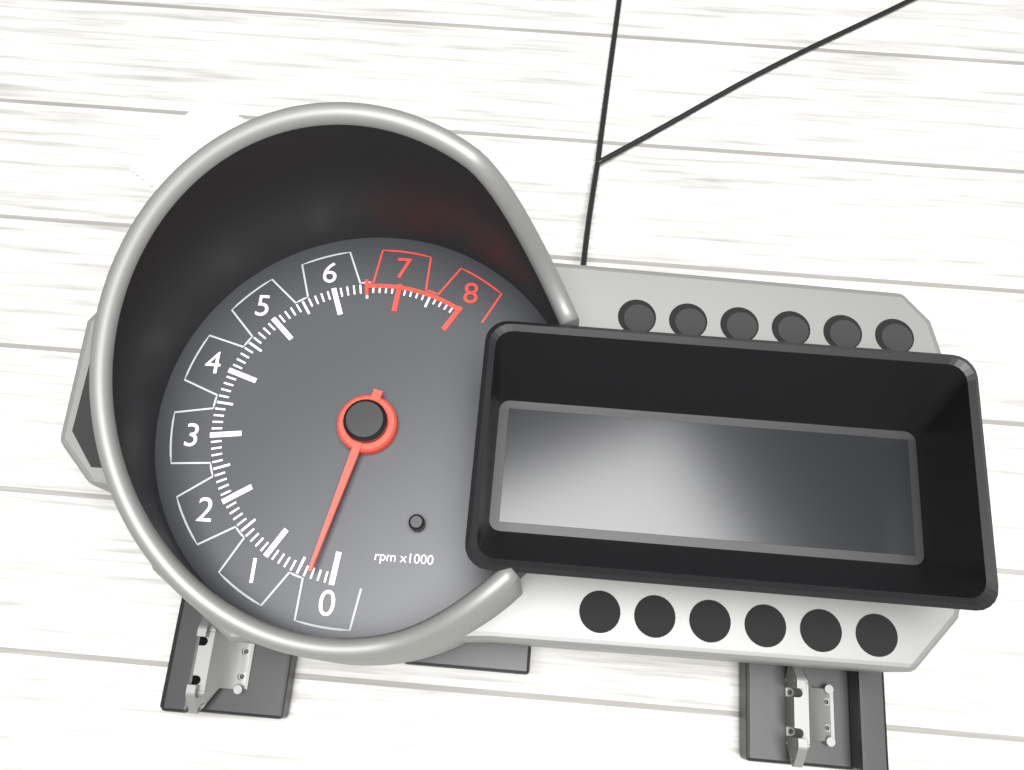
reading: 300 rpm
